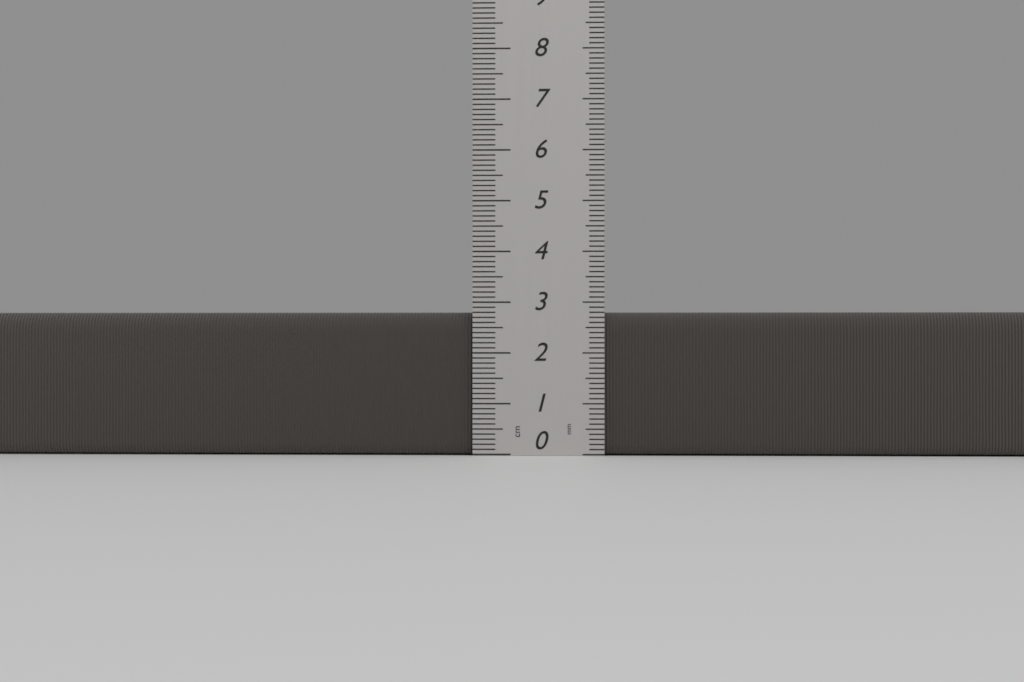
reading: 2.8 cm
